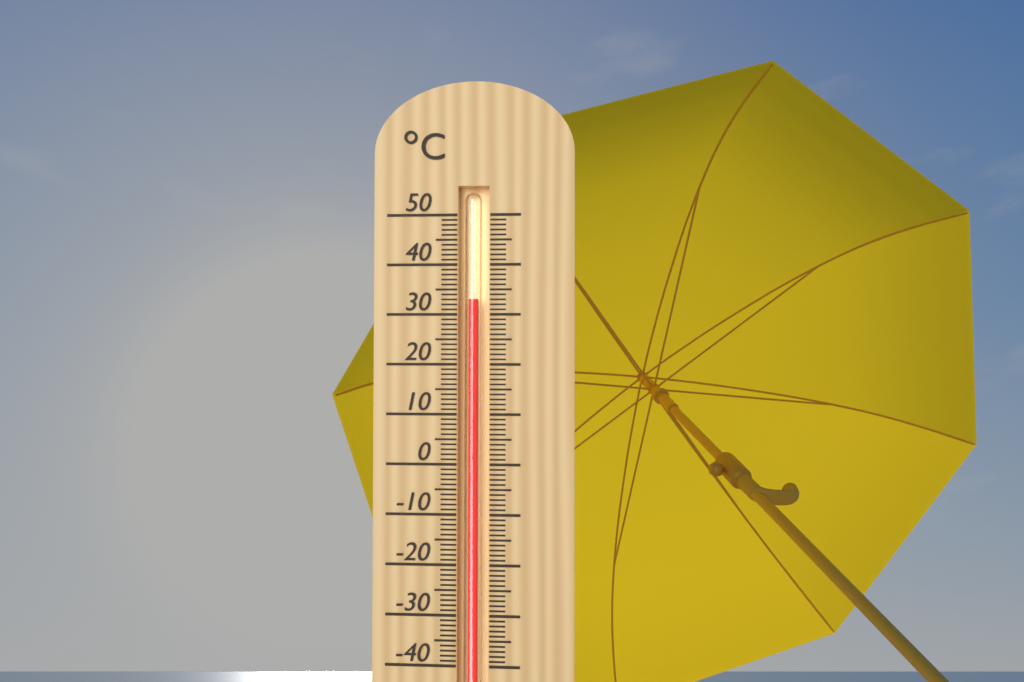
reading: 33 °C
